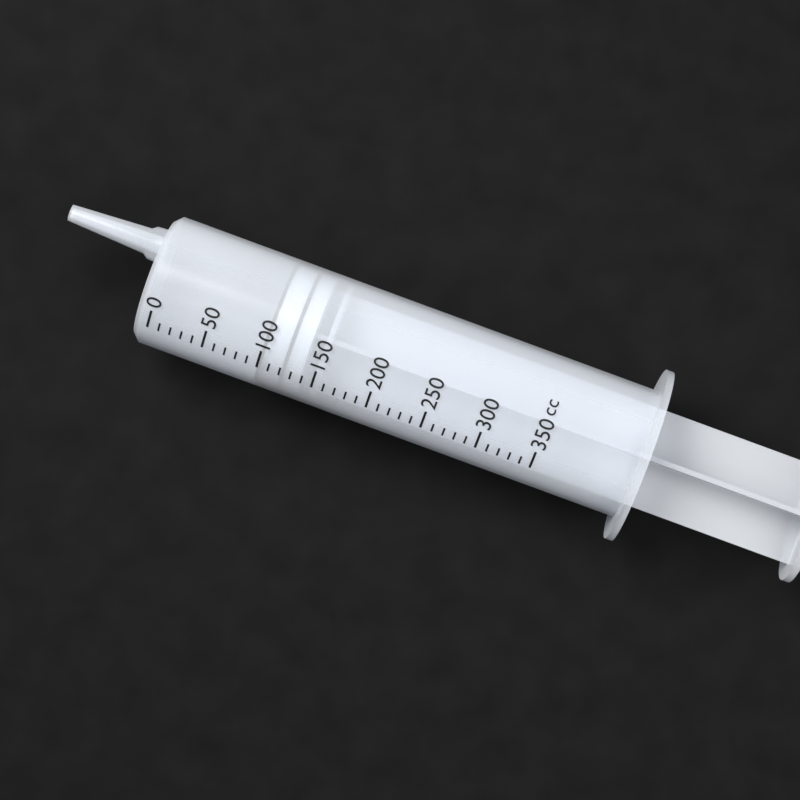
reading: 100 cc
